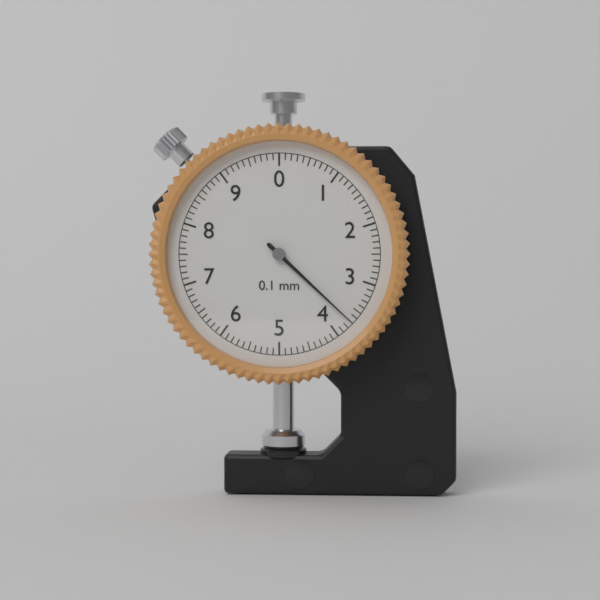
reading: 3.7 mm
